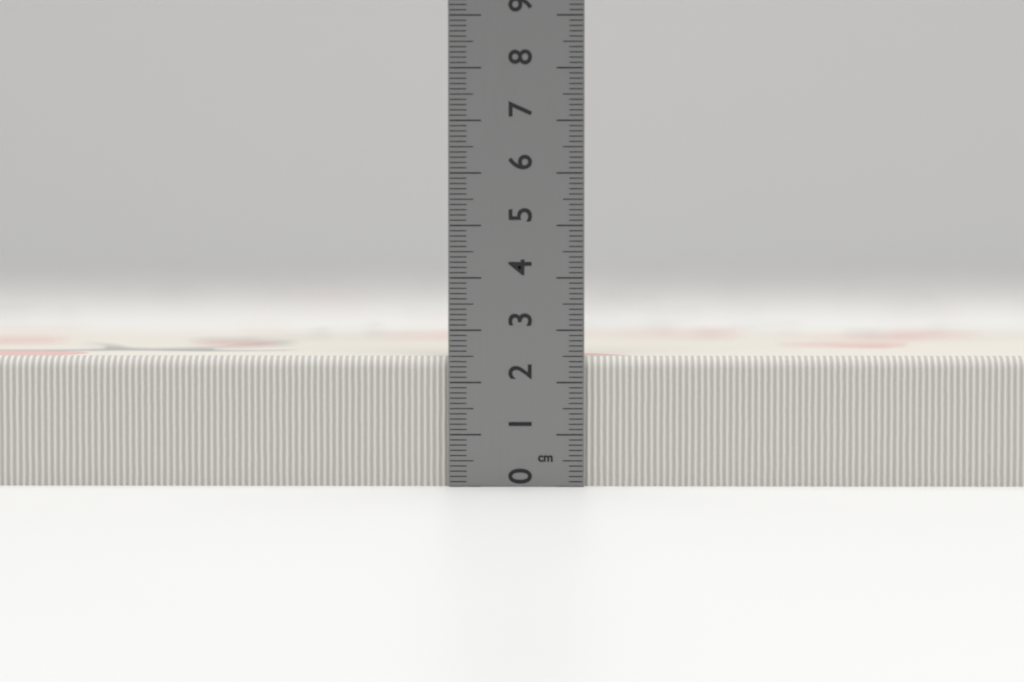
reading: 2.5 cm
